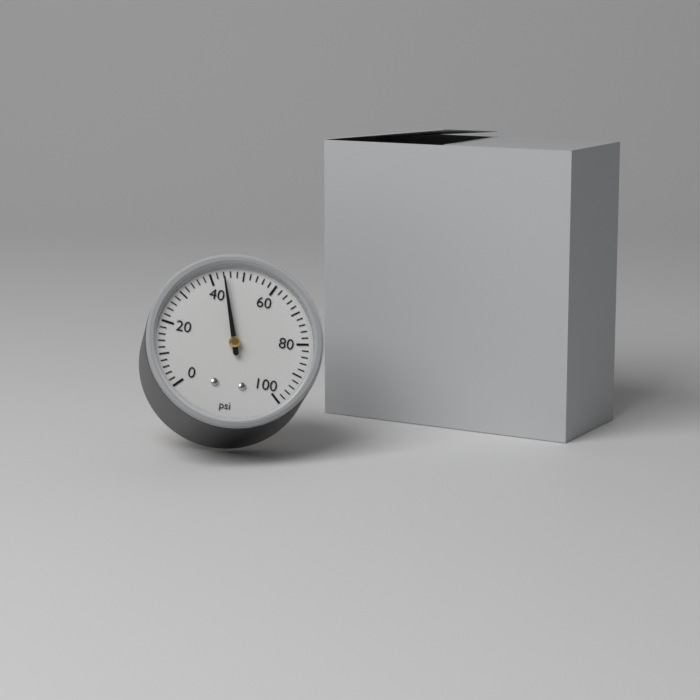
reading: 44 psi
